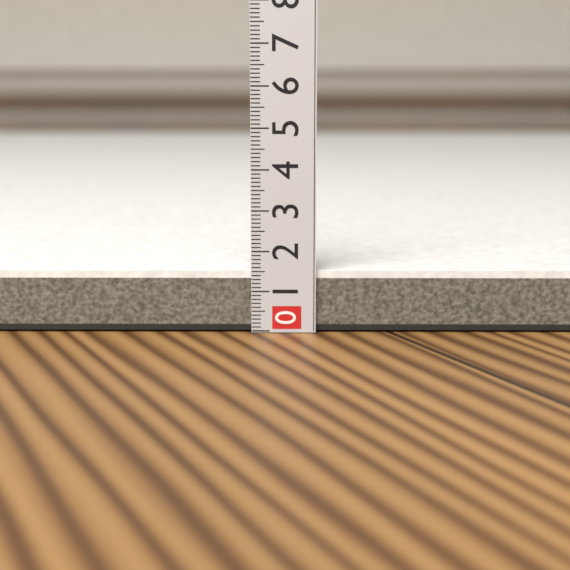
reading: 1.5 (no unit)
